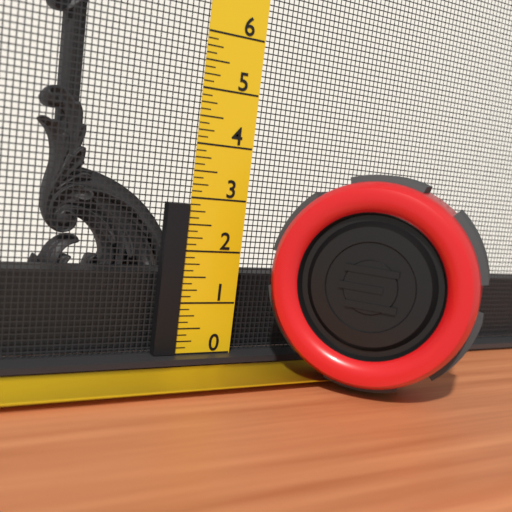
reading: 2.875 (no unit)
